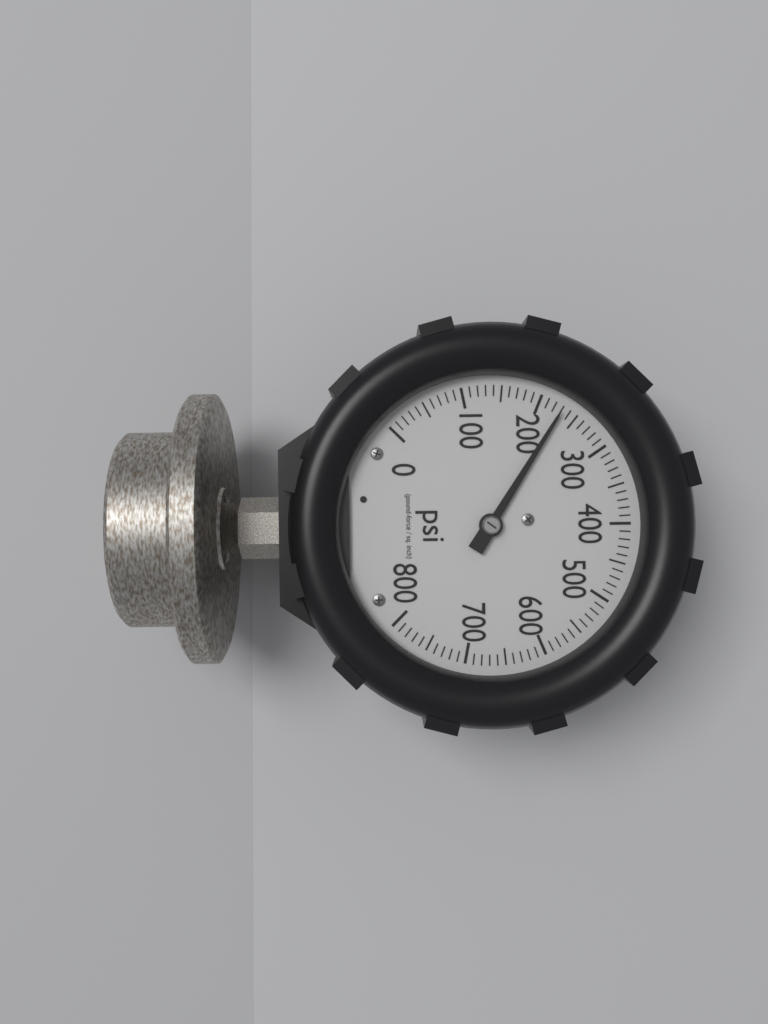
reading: 230 psi
